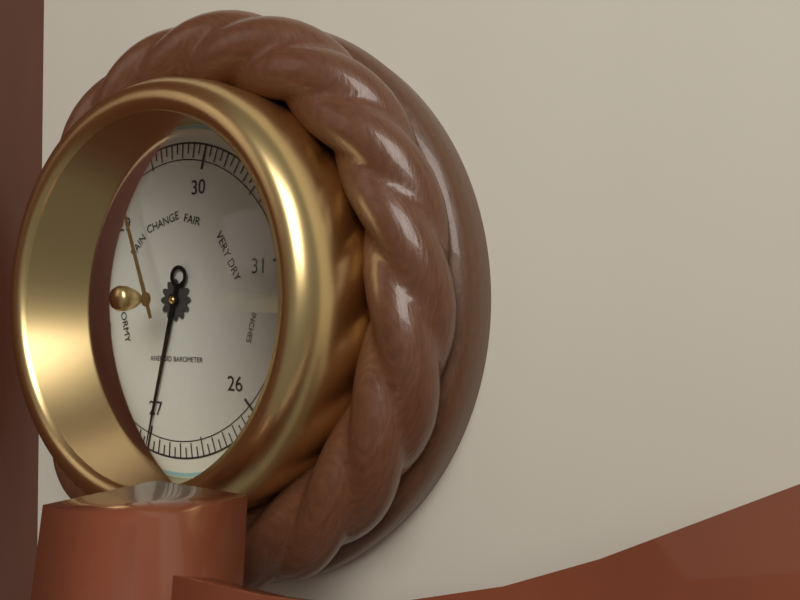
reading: 27.00 inHg
